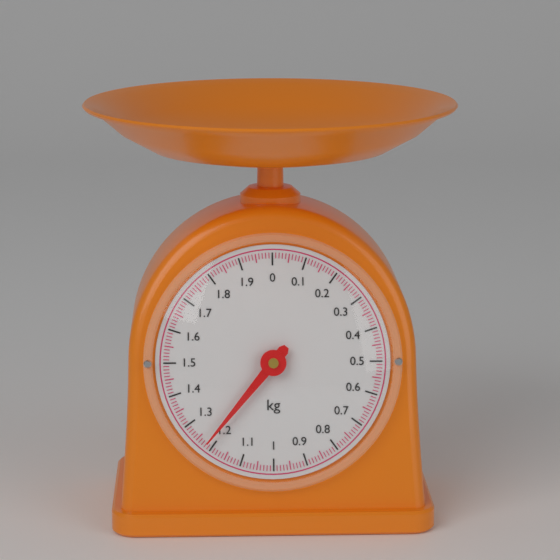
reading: 1.22 kg
